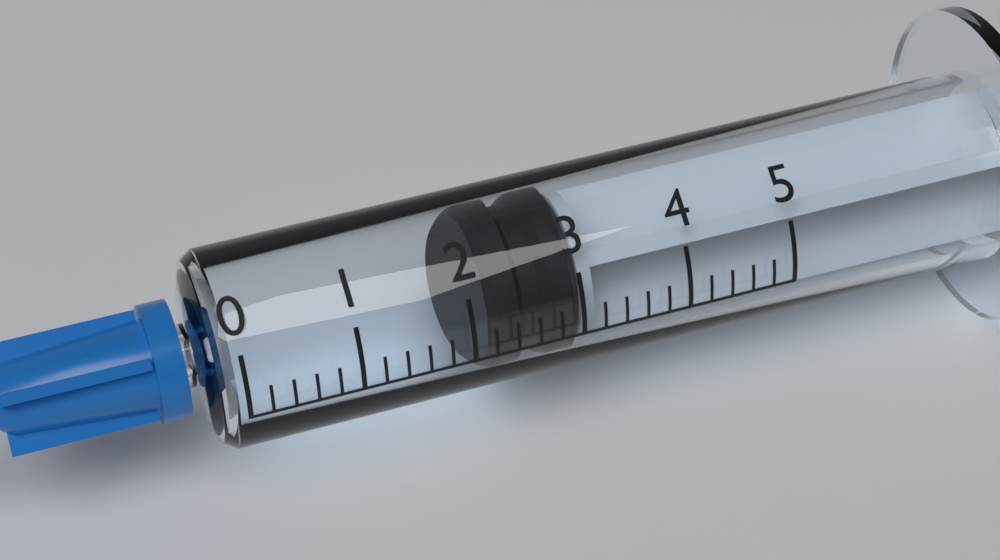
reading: 2.2 (no unit)
